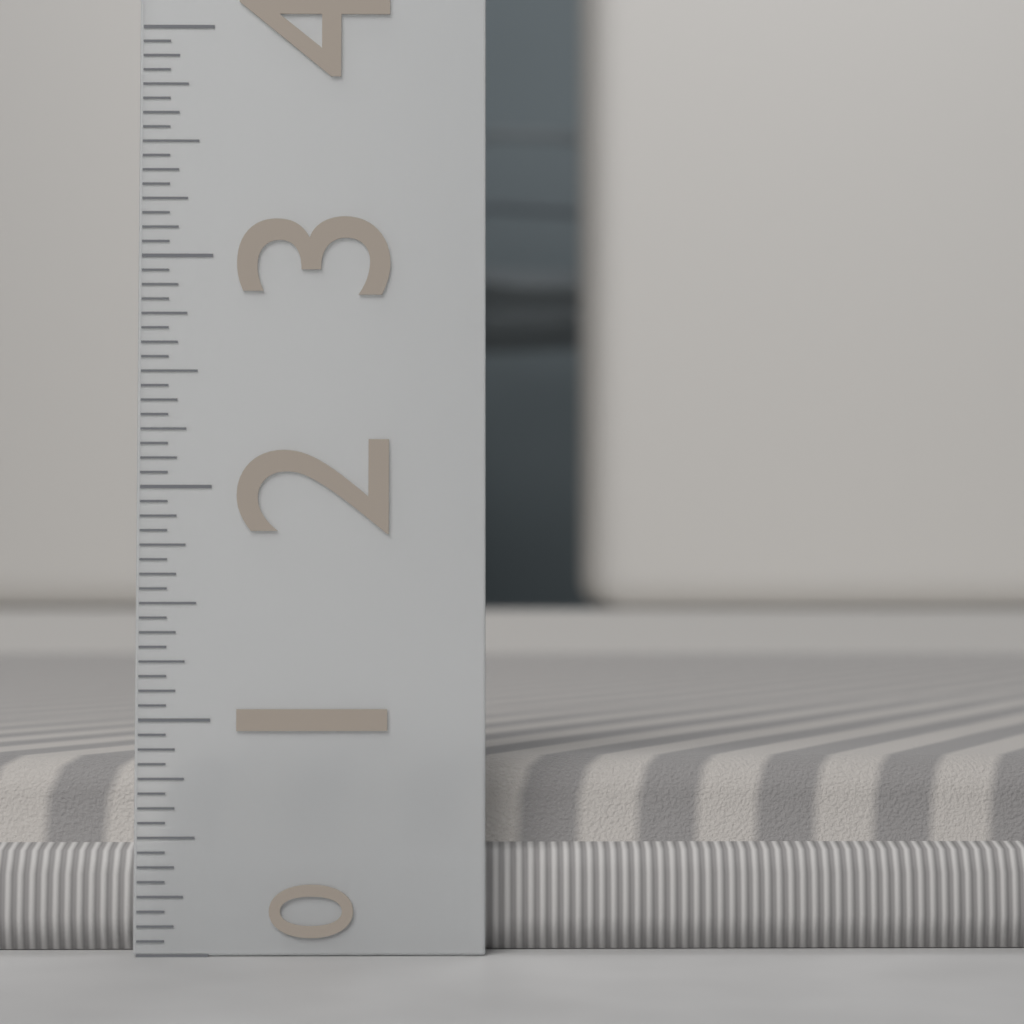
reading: 0.8125 (no unit)
